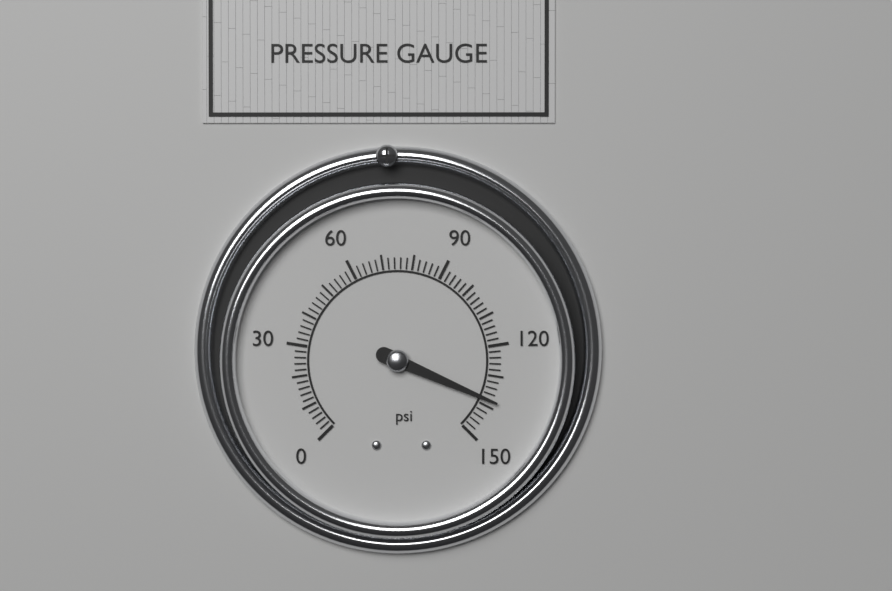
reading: 138 psi
